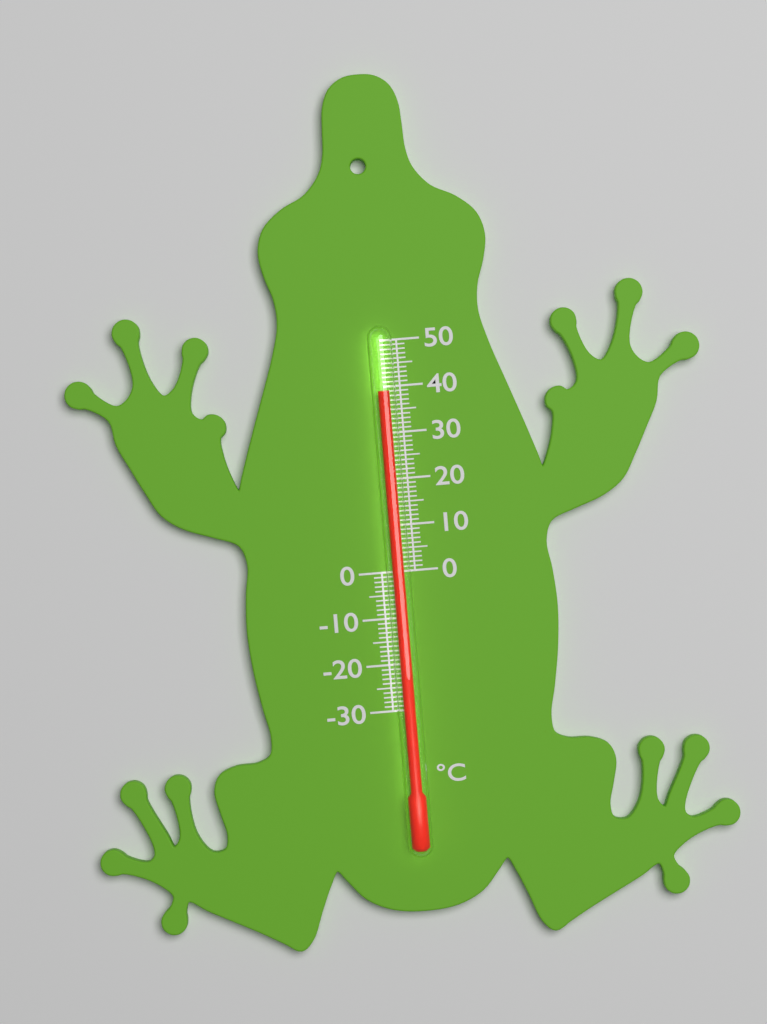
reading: 39 °C
